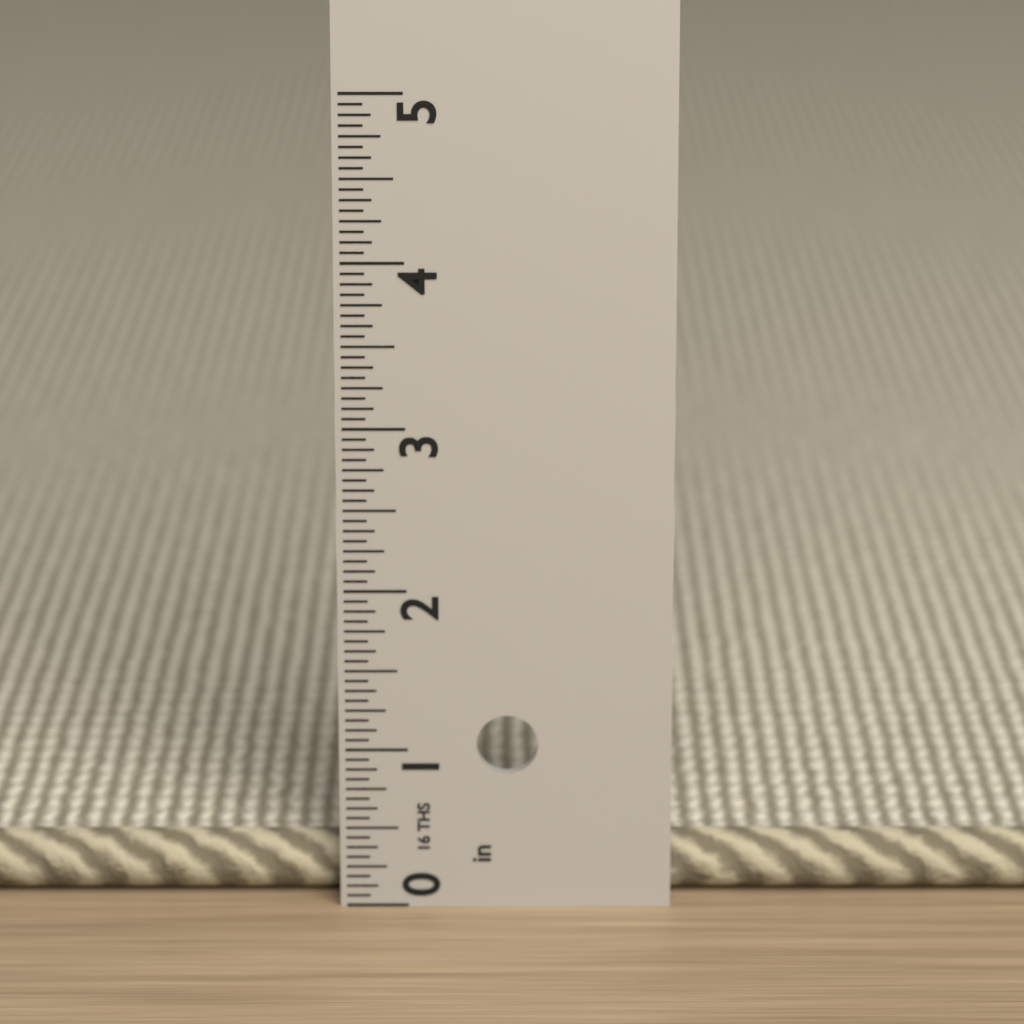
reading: 0.3750 in
